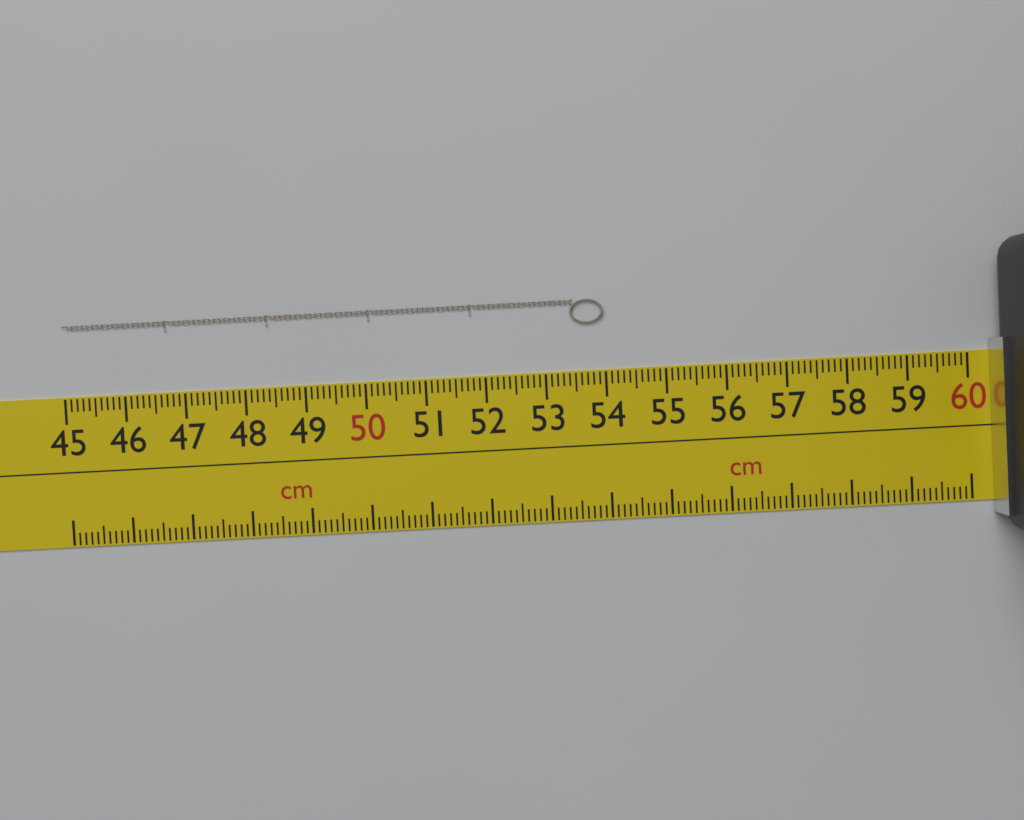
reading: 54.0 cm
